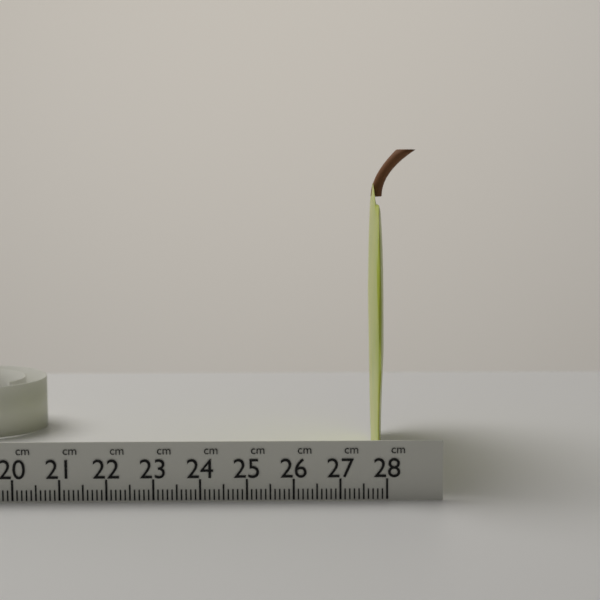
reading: 27.7 cm
